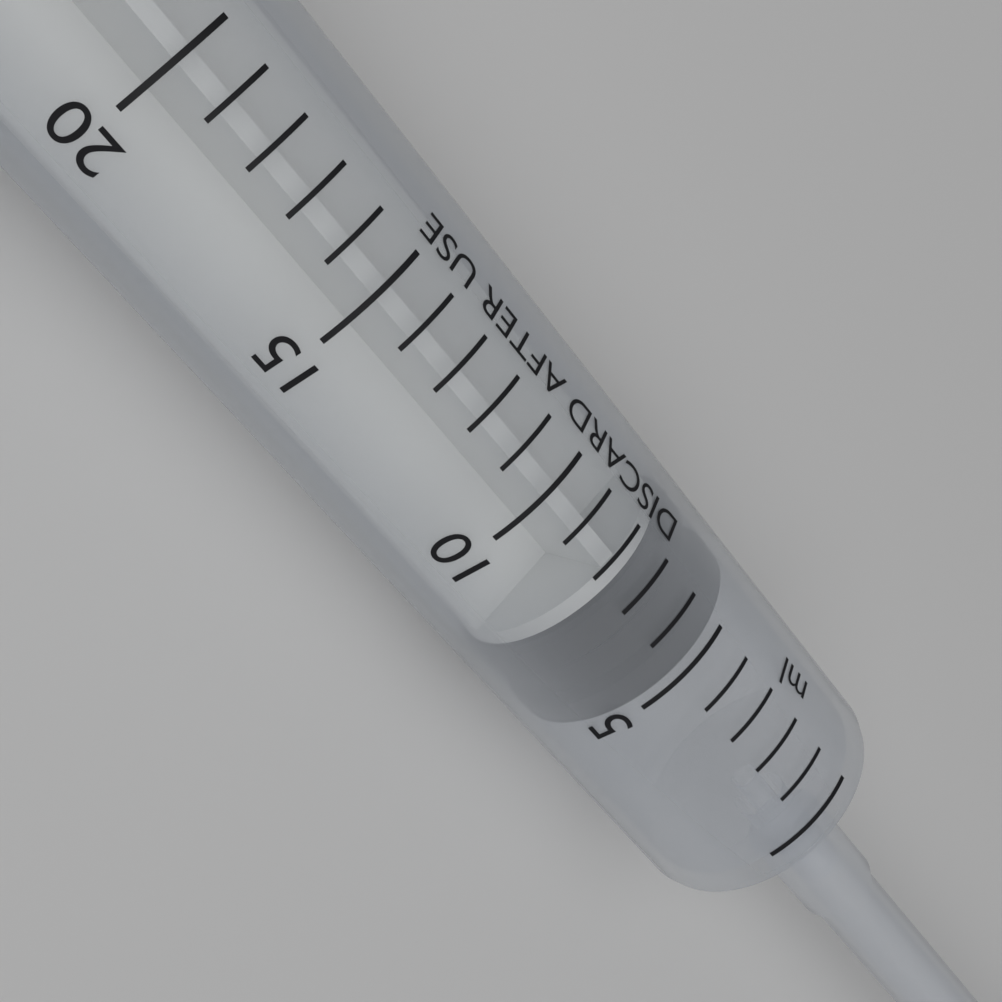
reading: 5 ml
